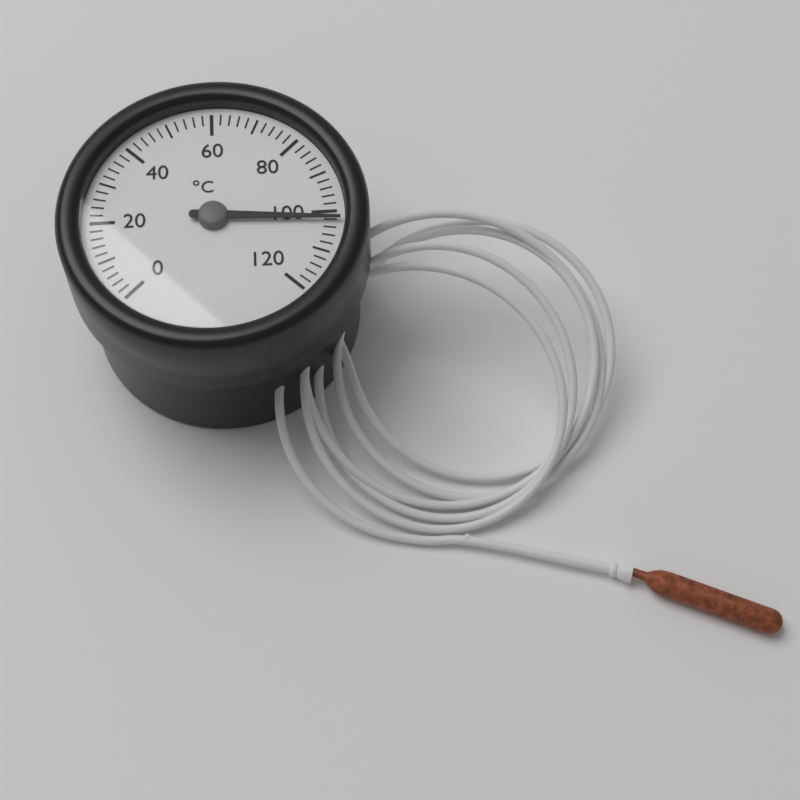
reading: 102 °C
